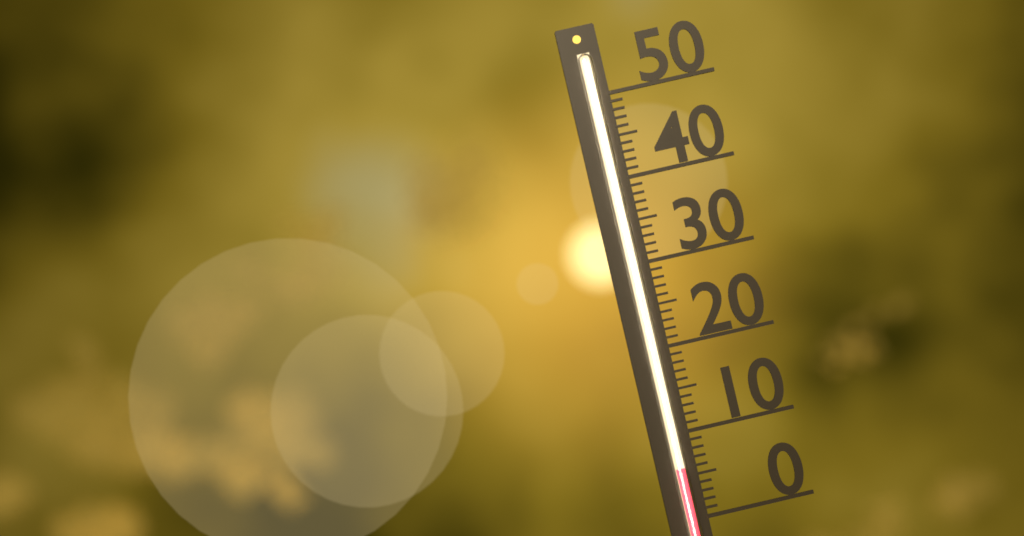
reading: 6 (no unit)
